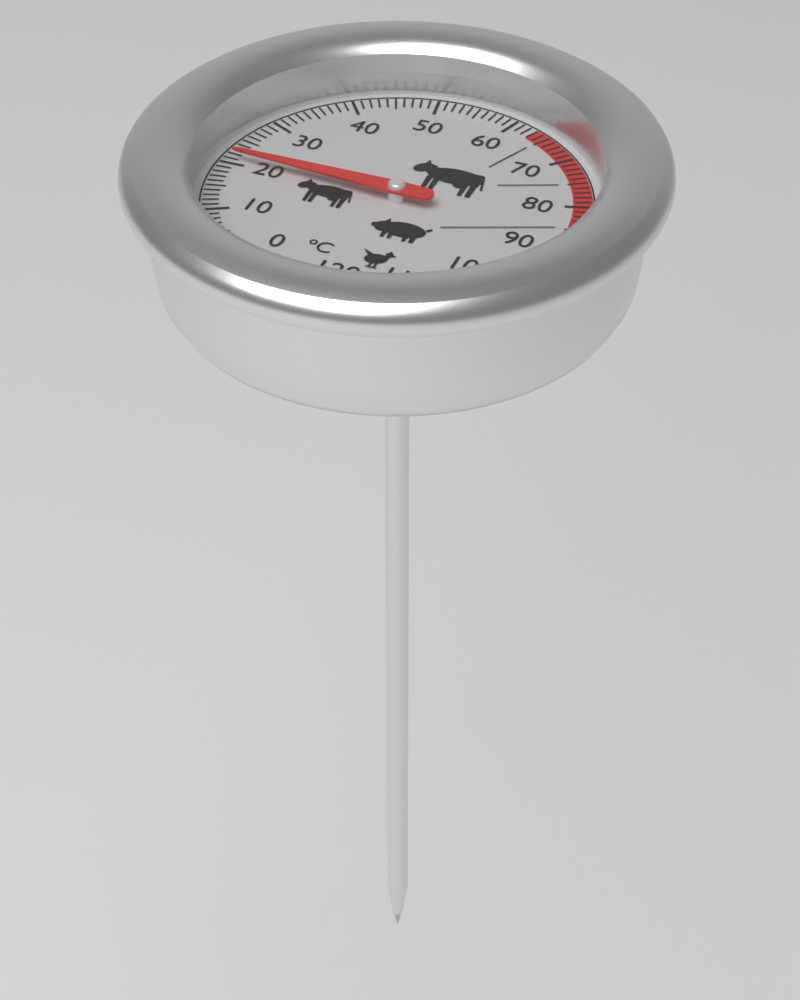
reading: 21 °C
